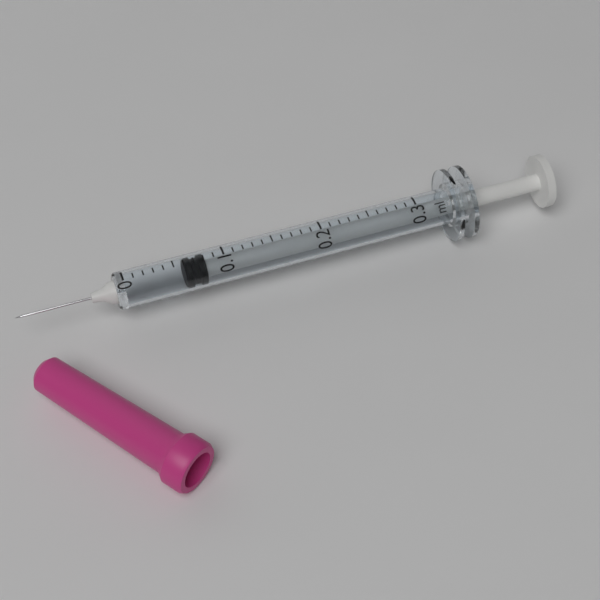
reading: 0.06 ml
